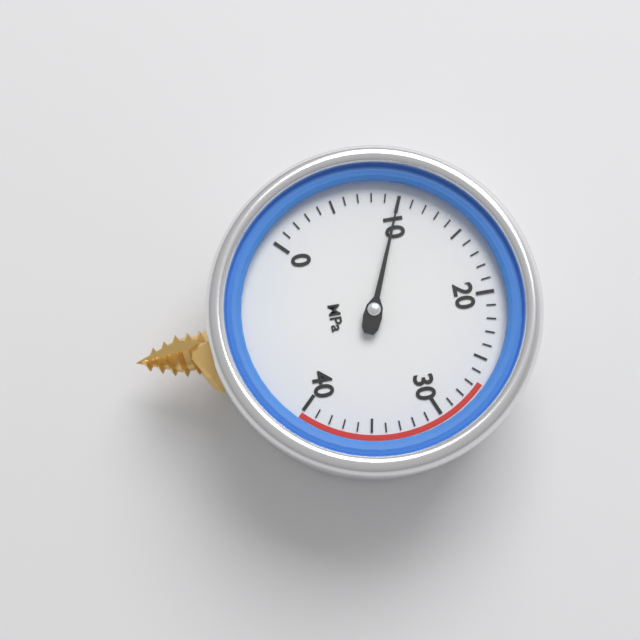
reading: 10 MPa
